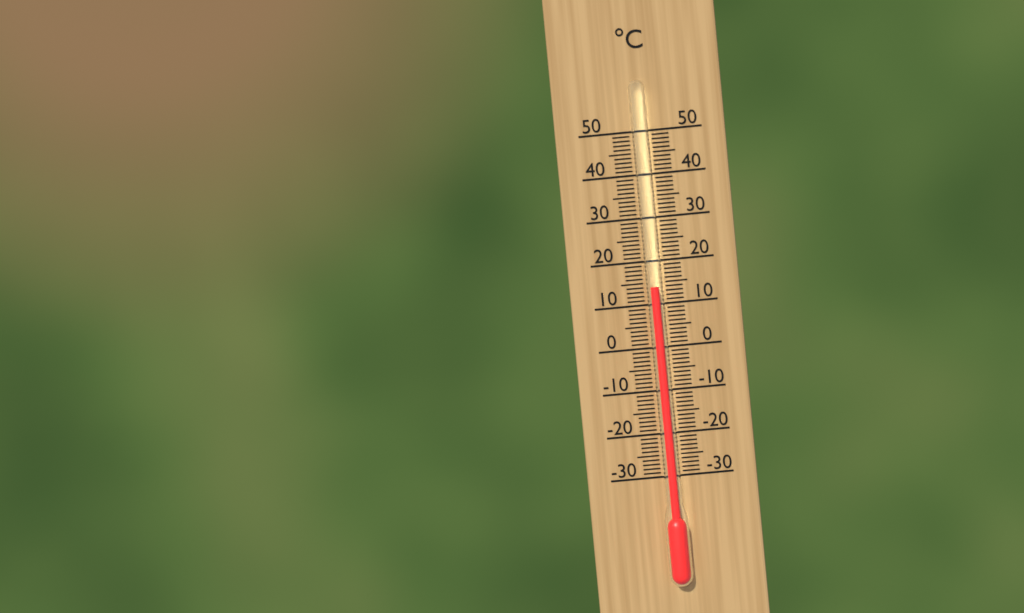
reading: 14 °C
